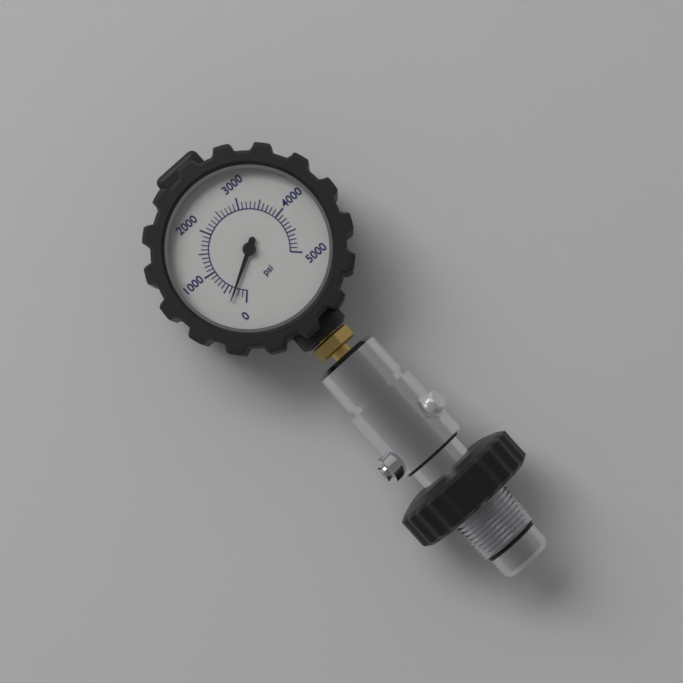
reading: 300 psi
